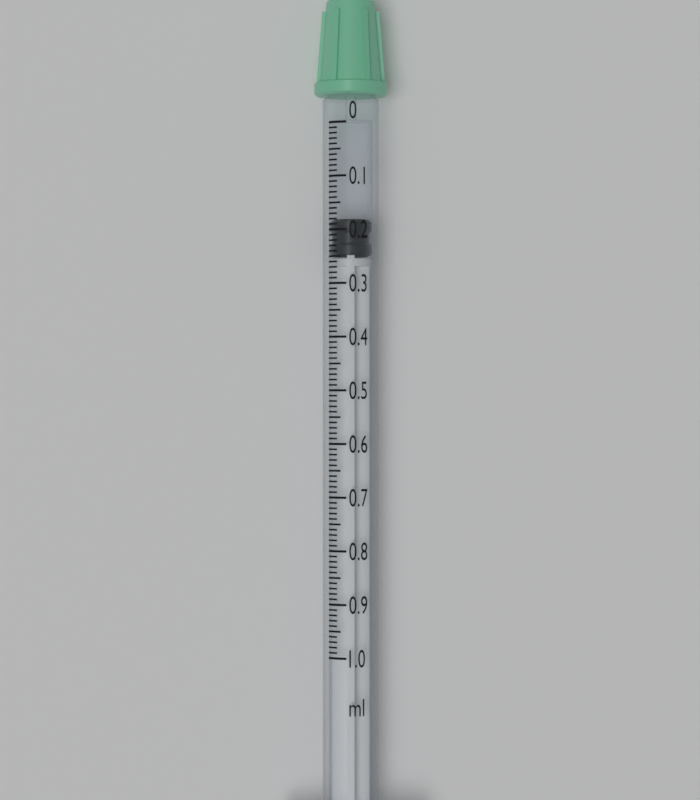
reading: 0.18 ml
